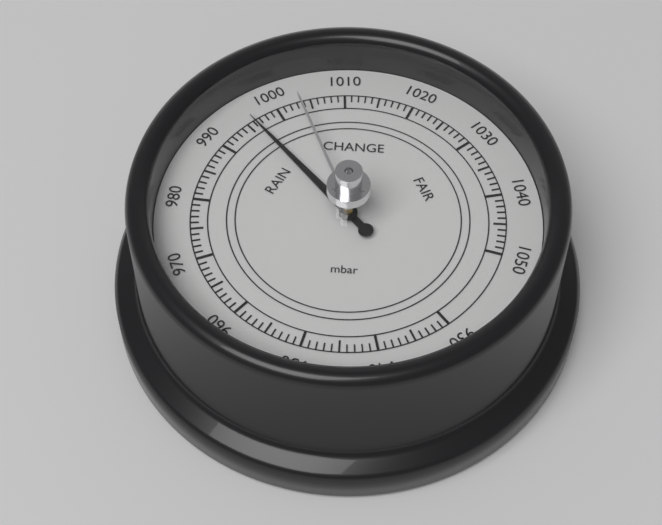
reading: 996 mbar
